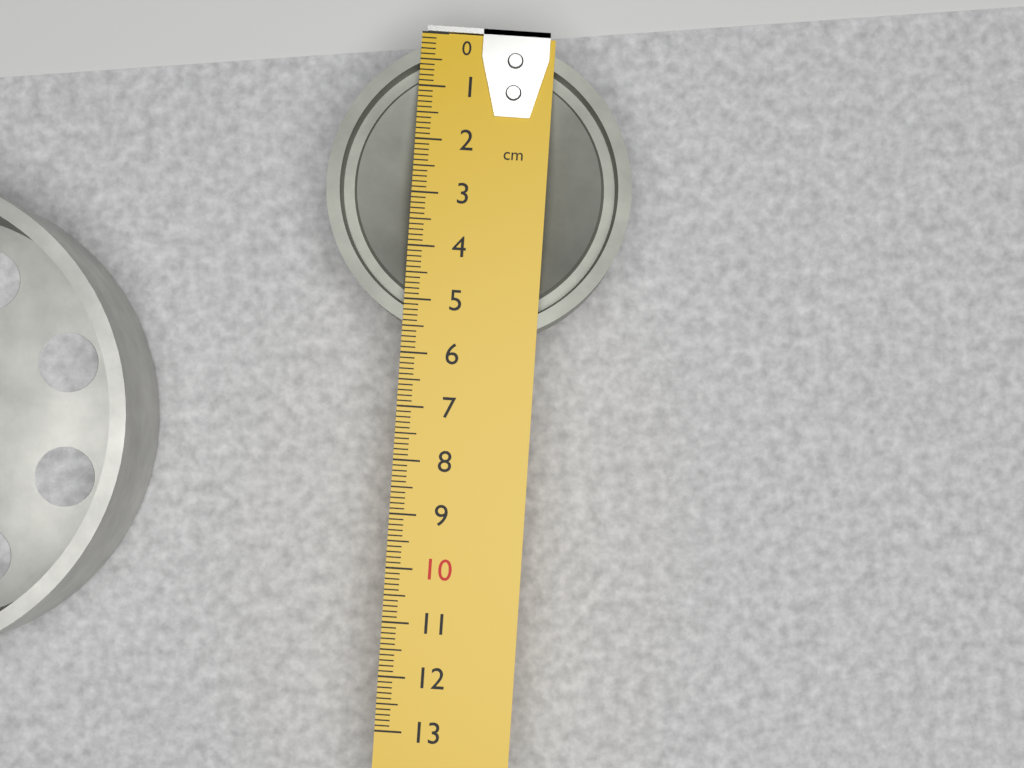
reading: 5.7 cm
